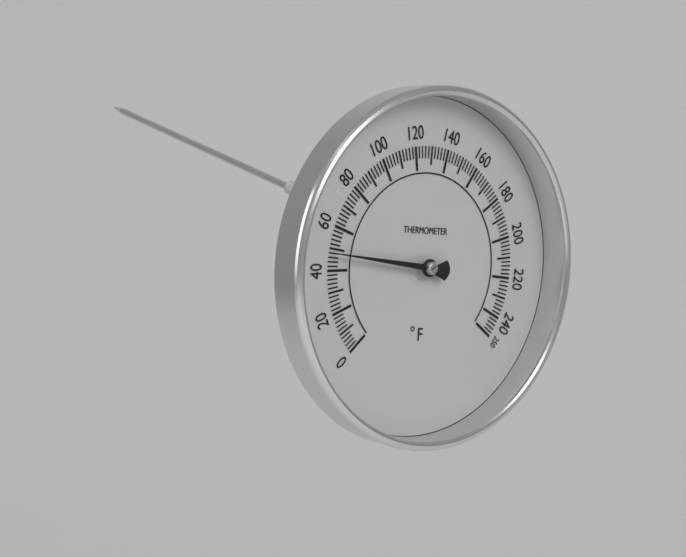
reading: 48 °F
